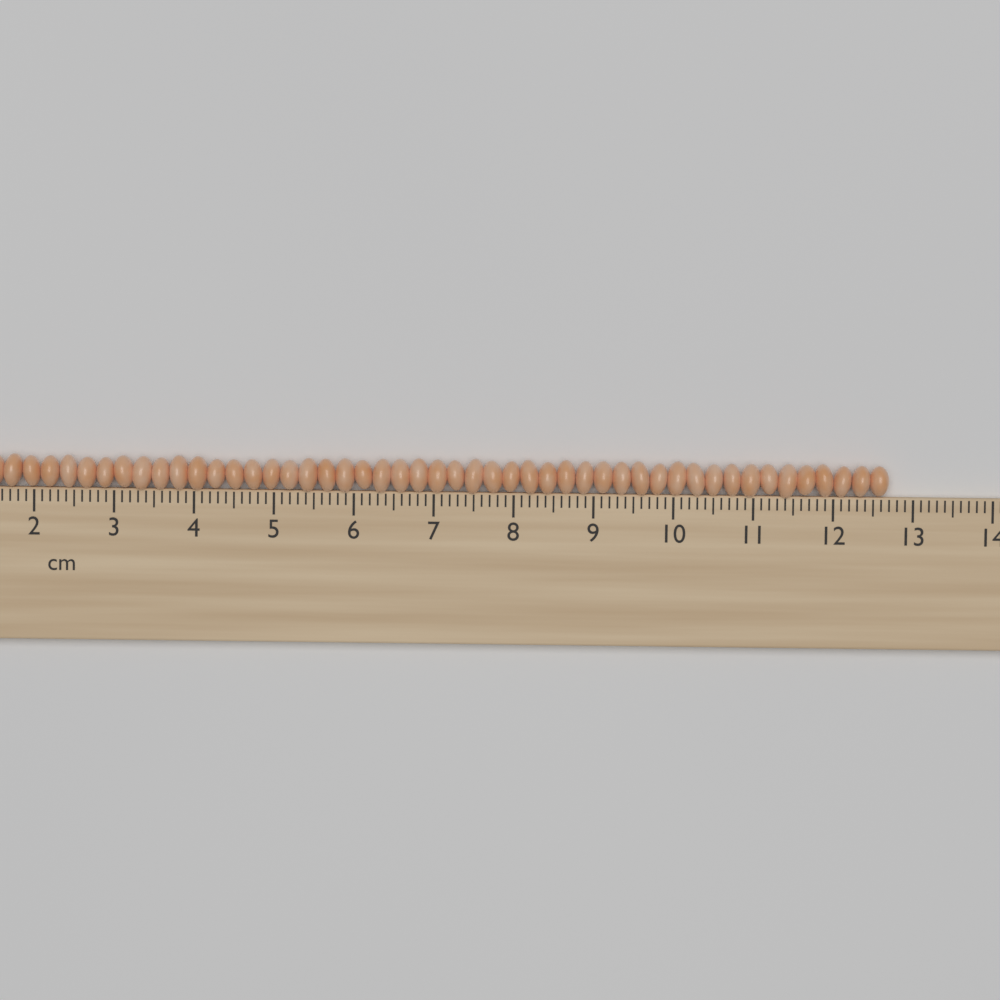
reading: 12.7 cm
